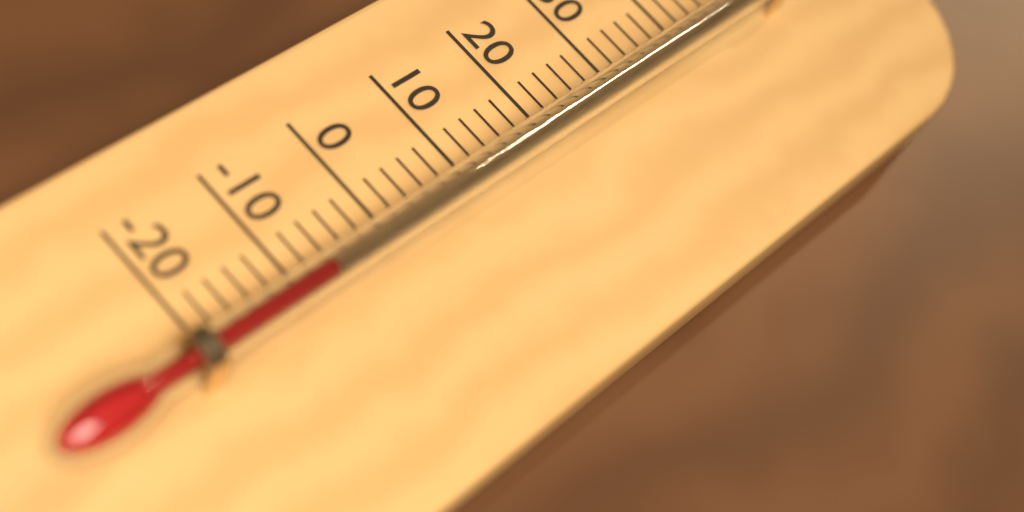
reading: -8 °C
